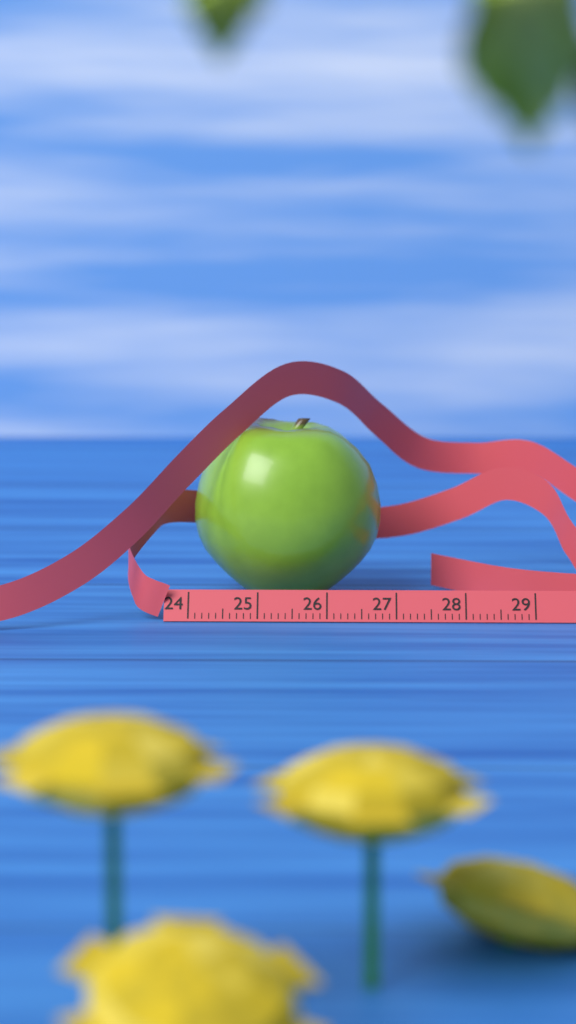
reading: 26.8 cm
